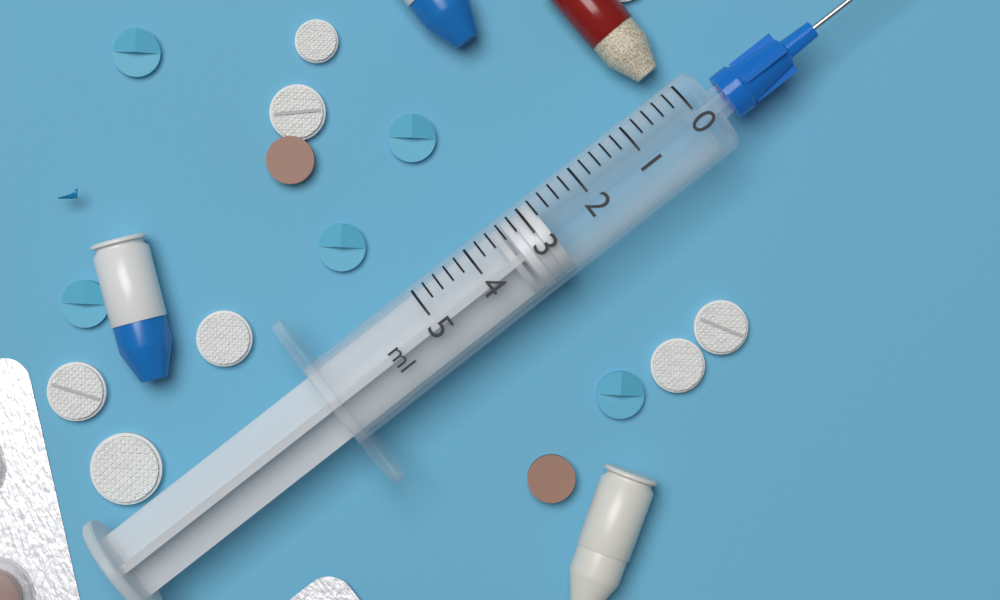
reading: 2.8 ml
